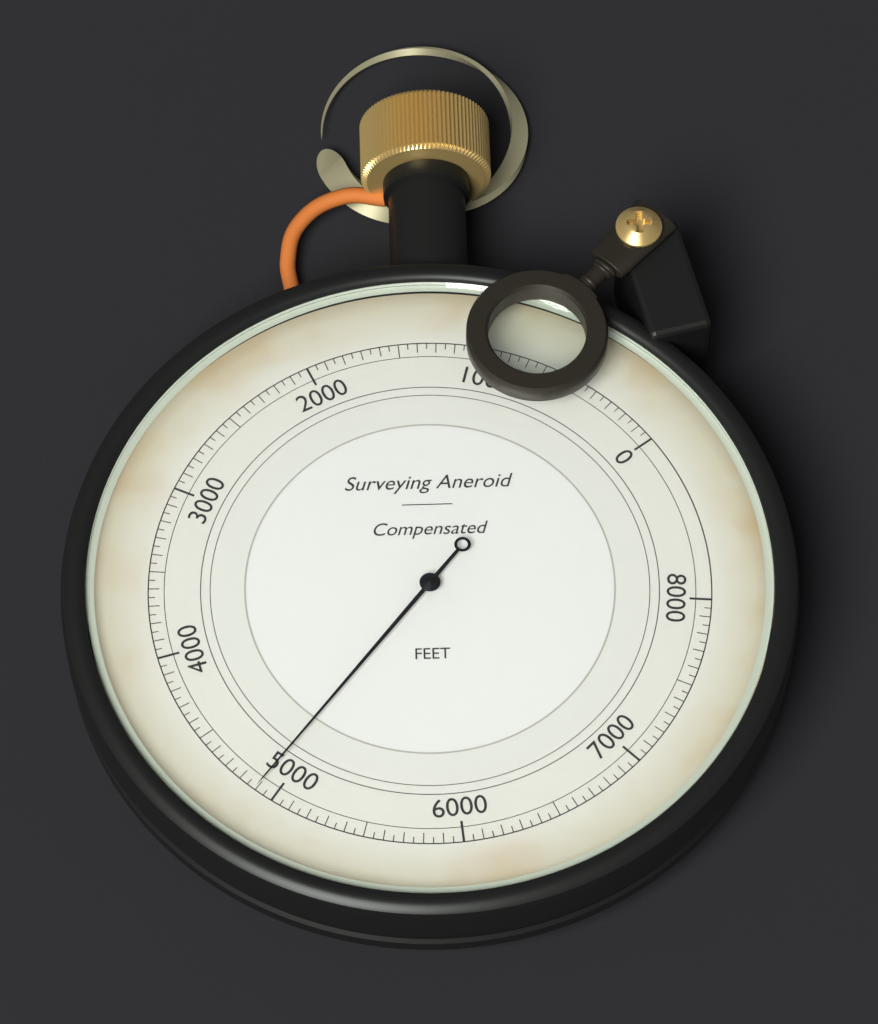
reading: 4900 ft
